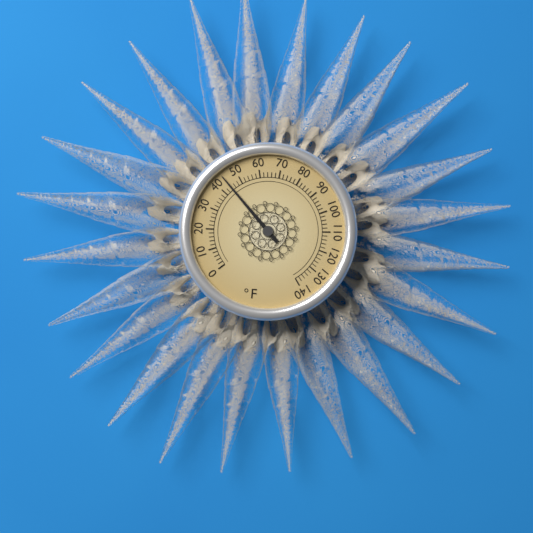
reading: 44 °F
